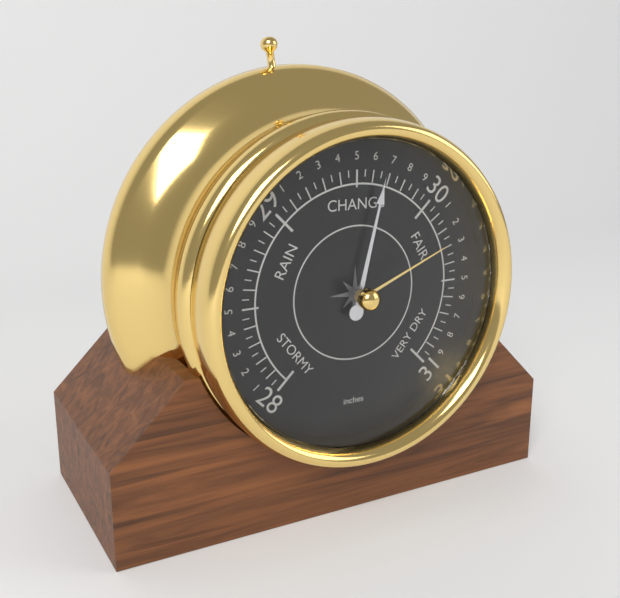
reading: 29.65 inches
